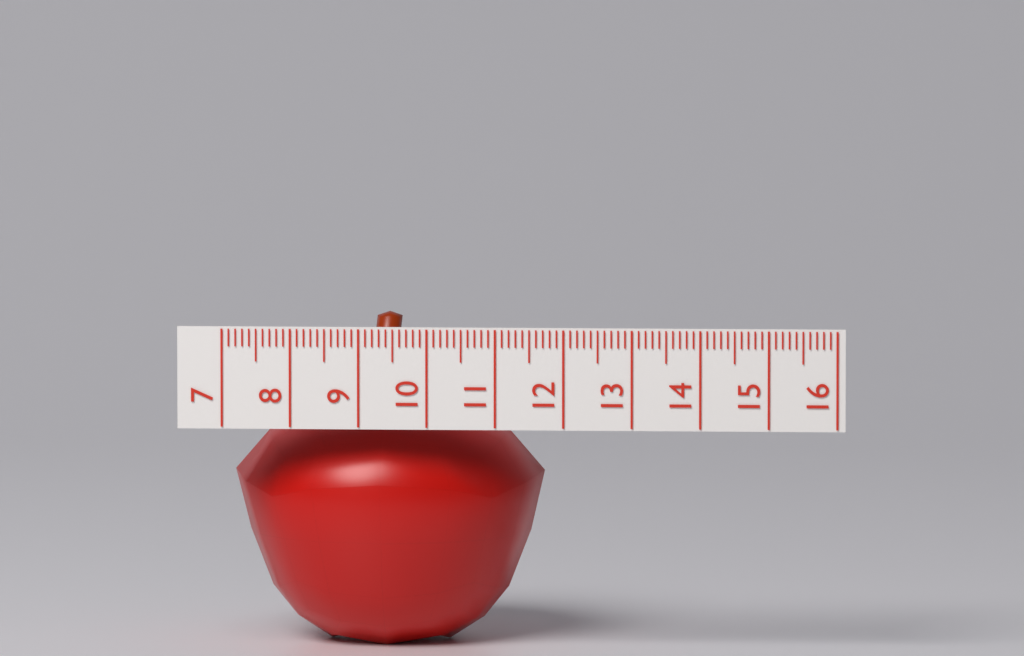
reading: 11.6 (no unit)
